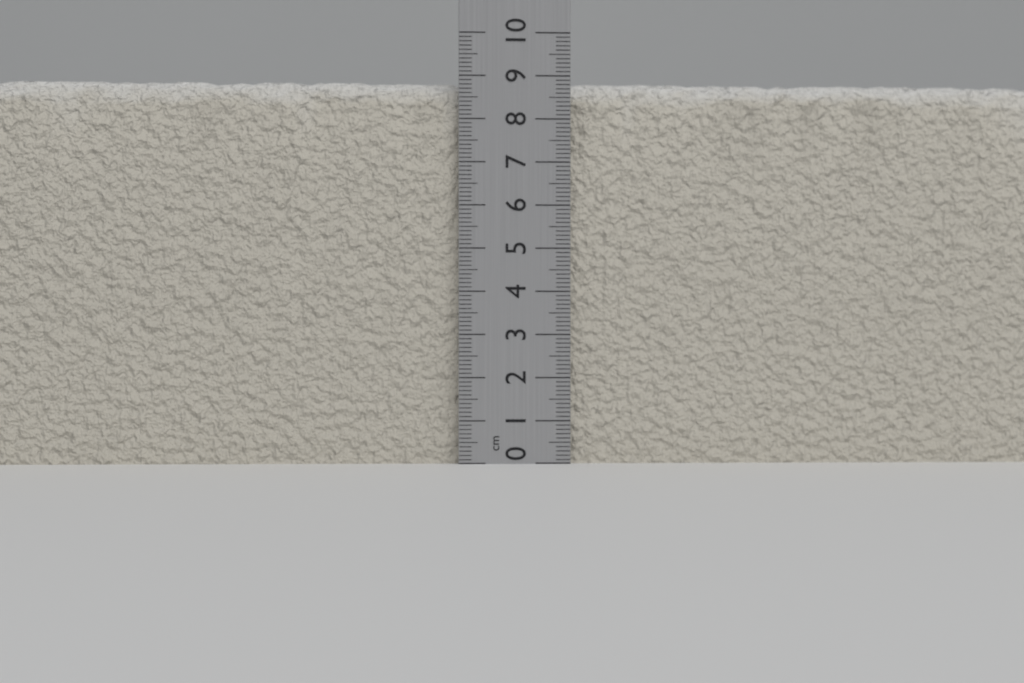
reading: 8.9 cm
